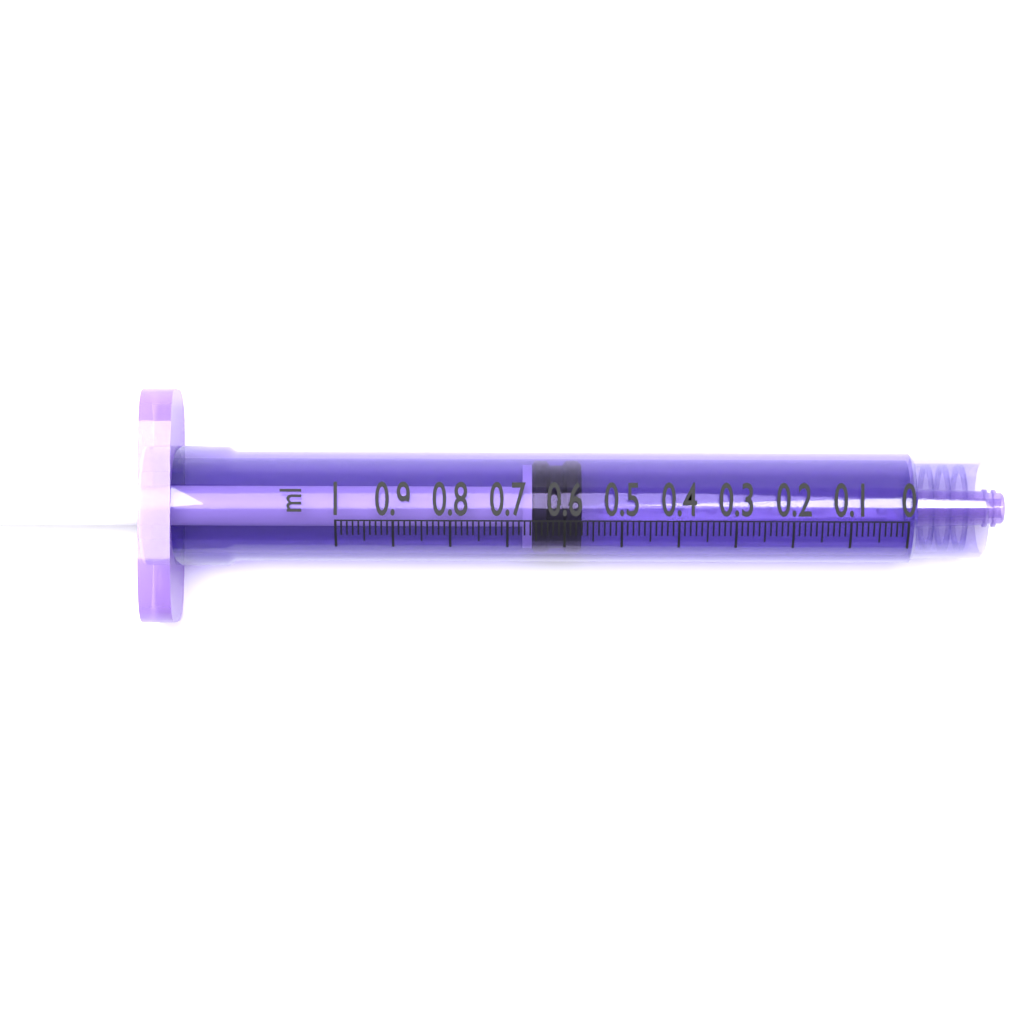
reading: 0.57 ml
